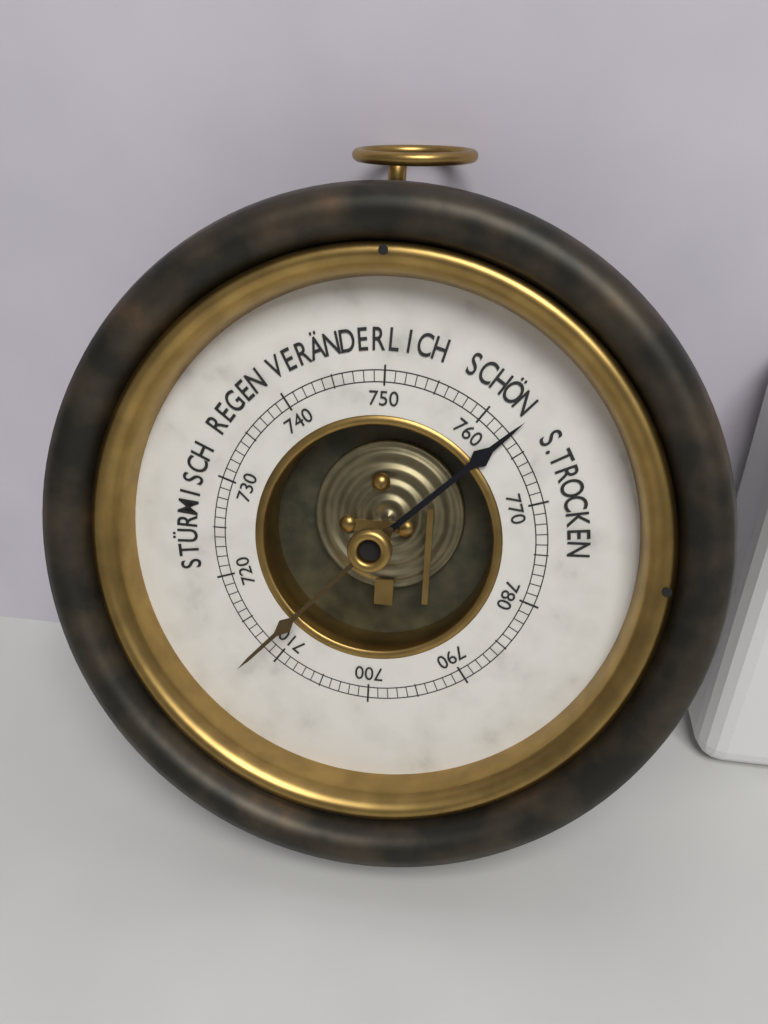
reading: 763 mmHg
